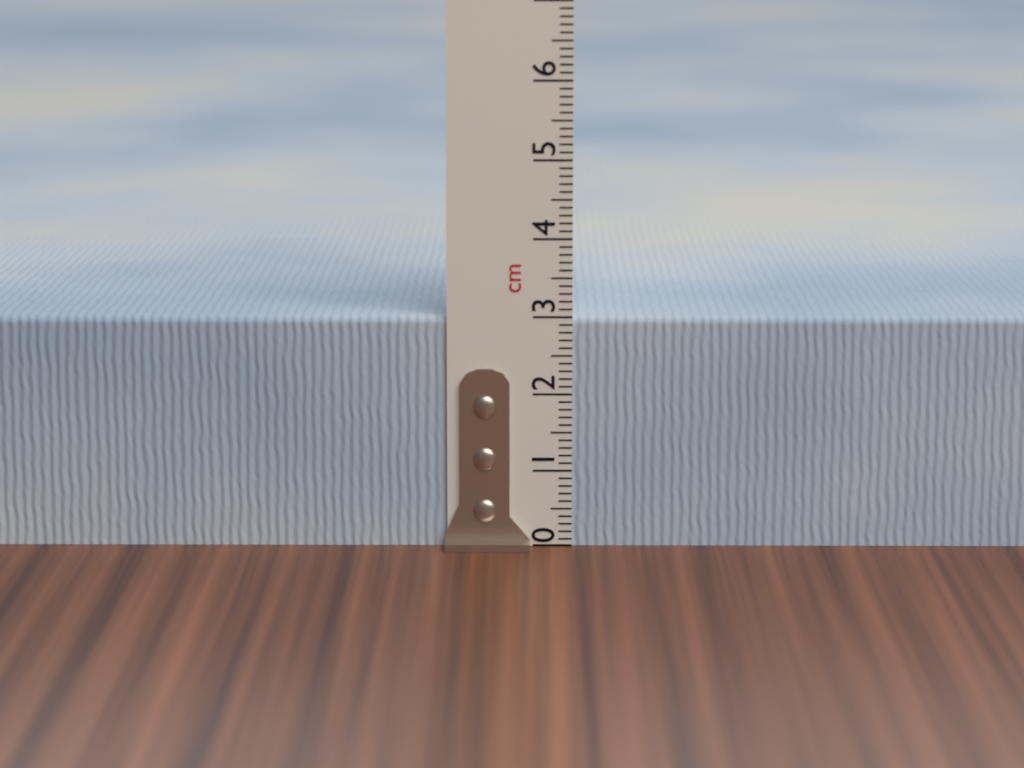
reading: 3.0 cm
